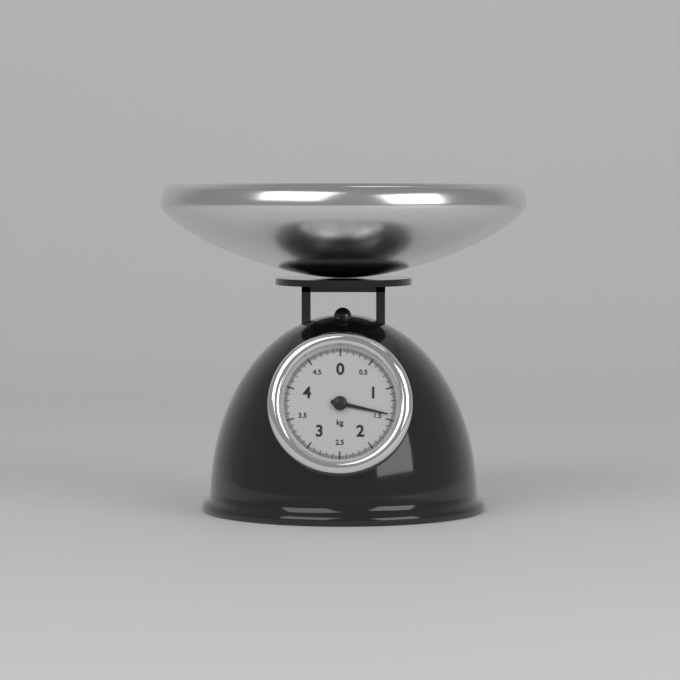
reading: 1.42 kg
